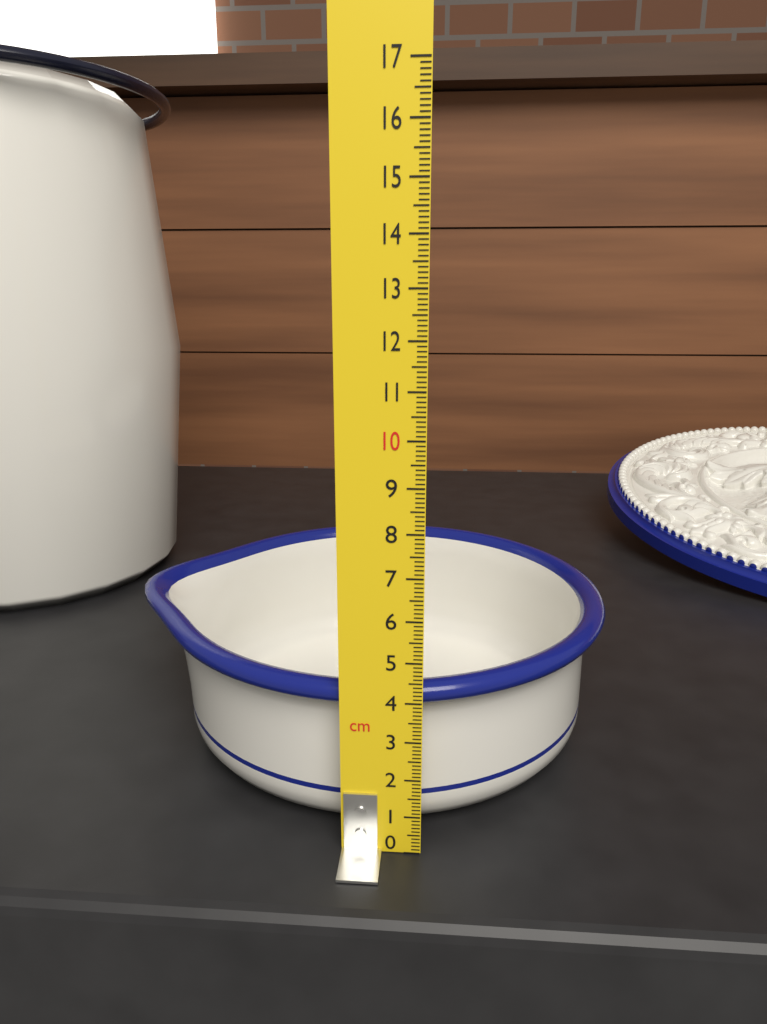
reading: 4.3 cm
